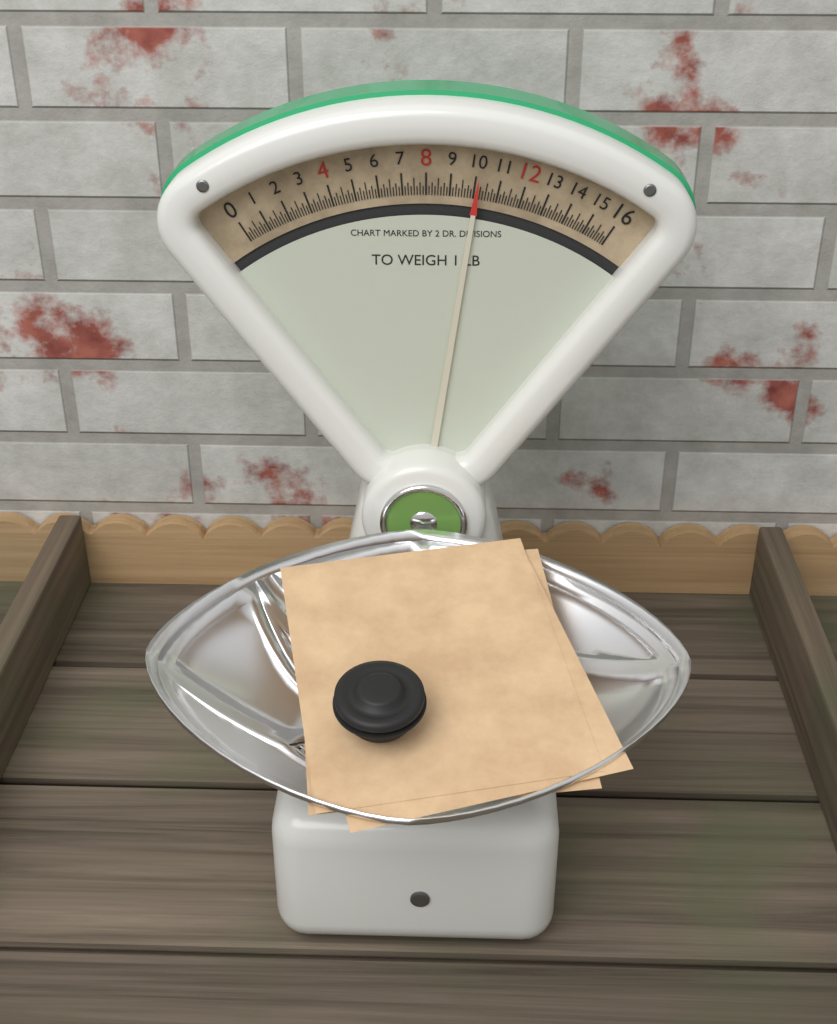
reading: 10.125 oz
